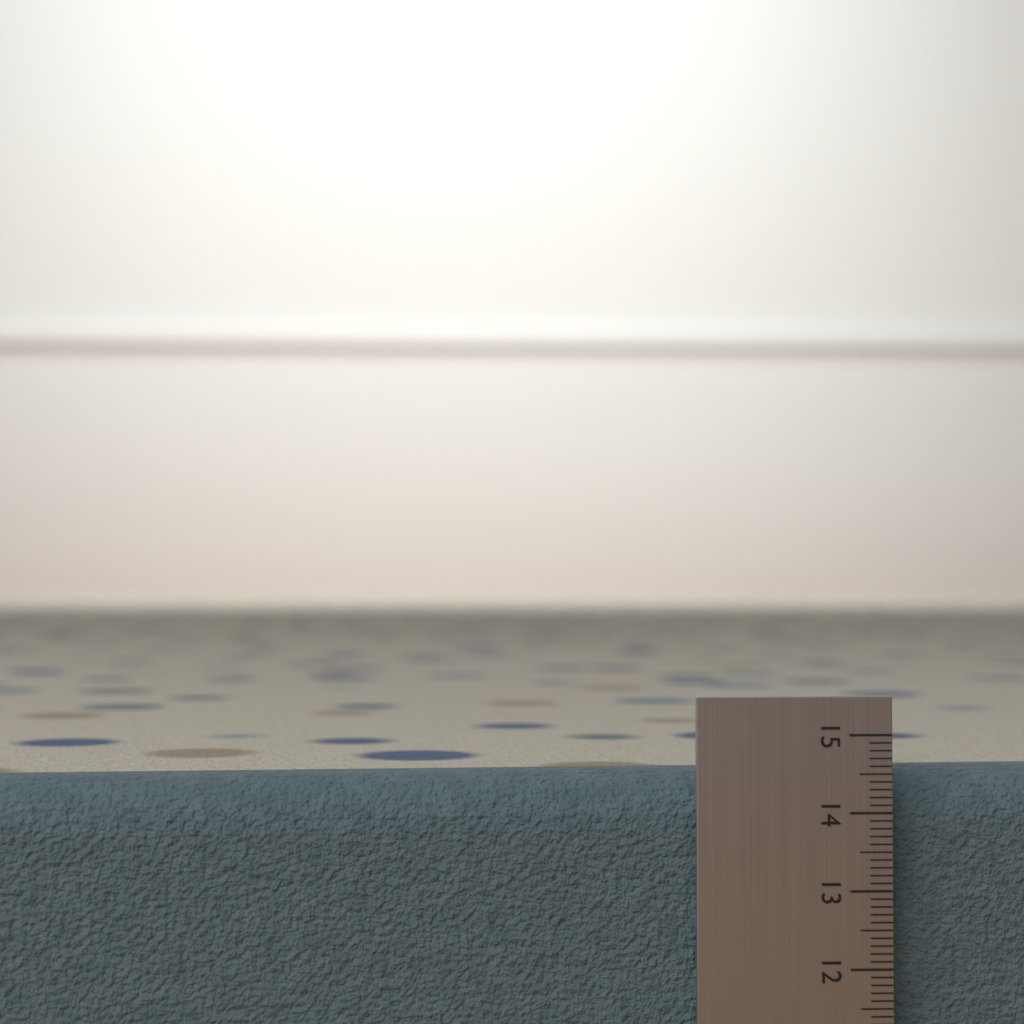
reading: 14.5 (no unit)
